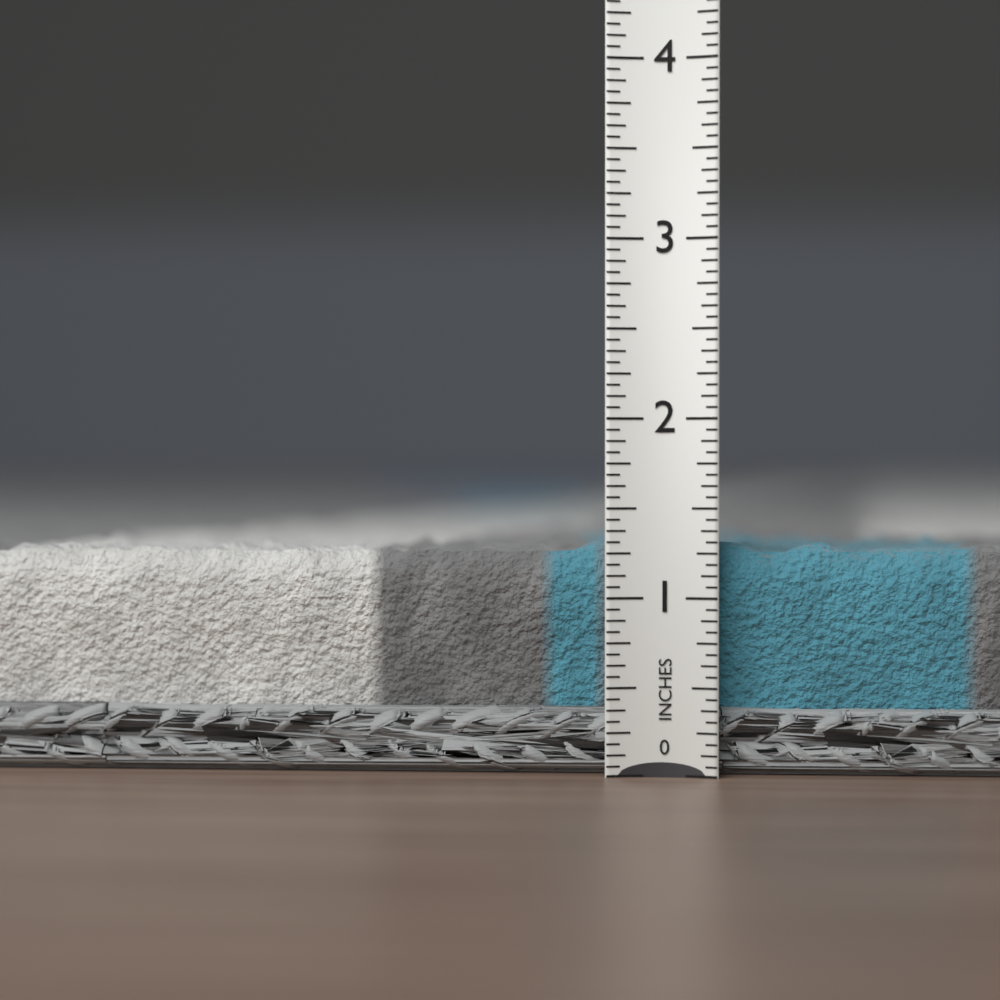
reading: 1.3750 in
